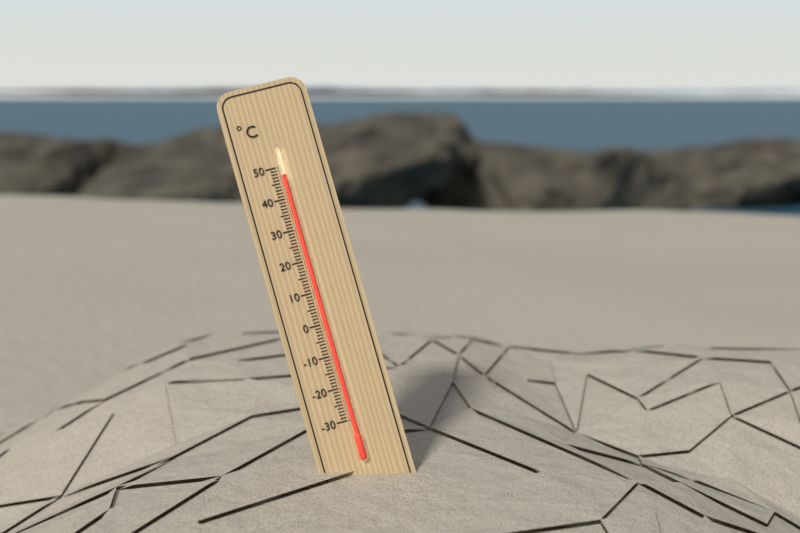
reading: 47 °C
